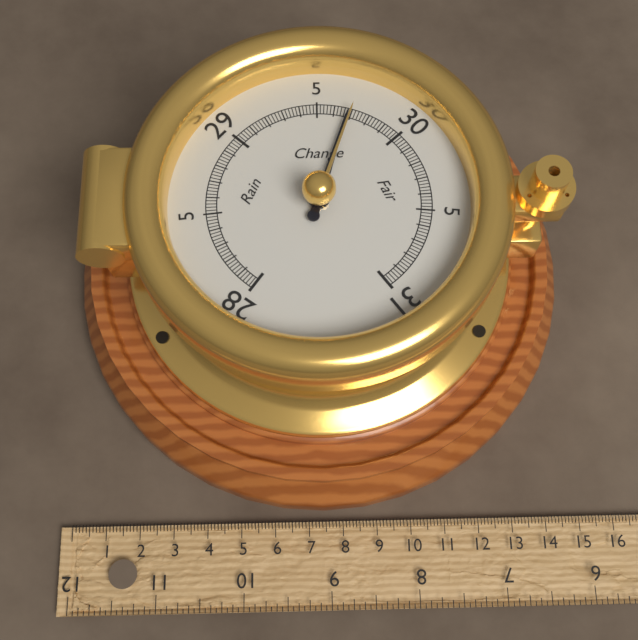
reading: 29.68 inHg
